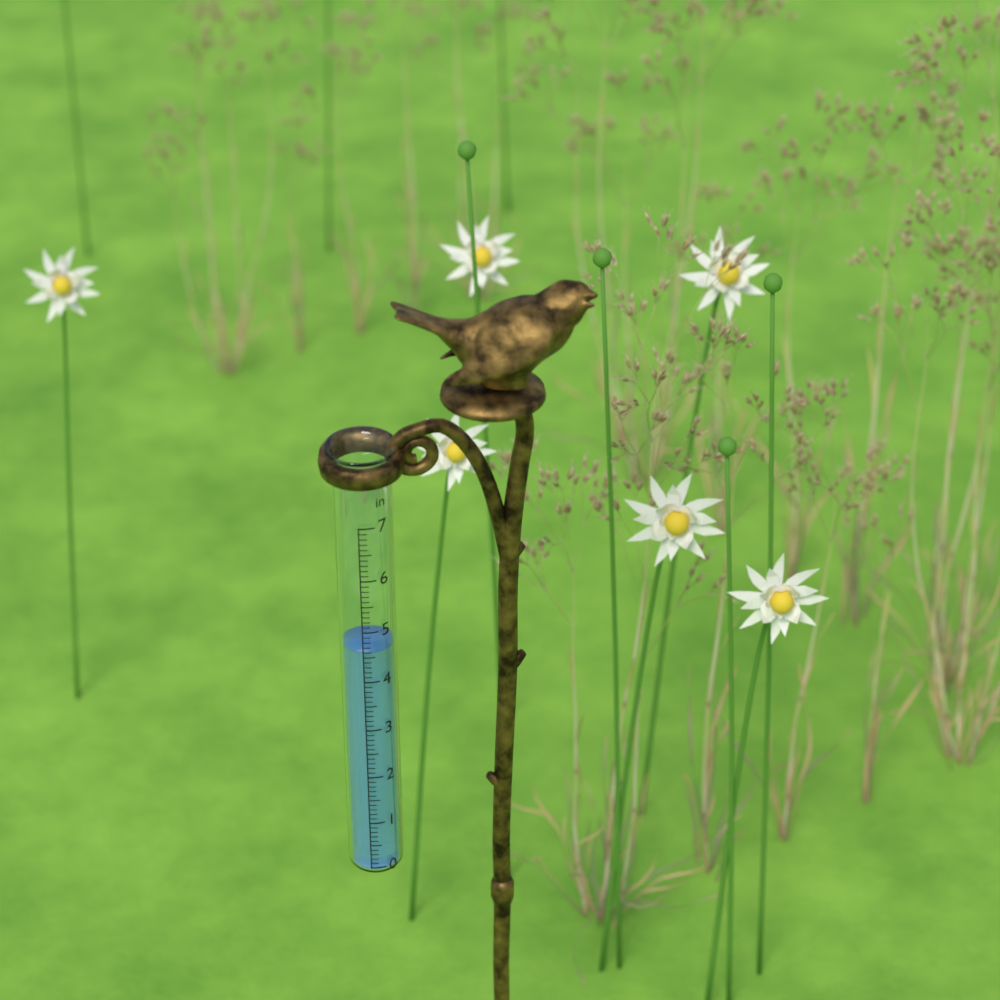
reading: 4.6 in
